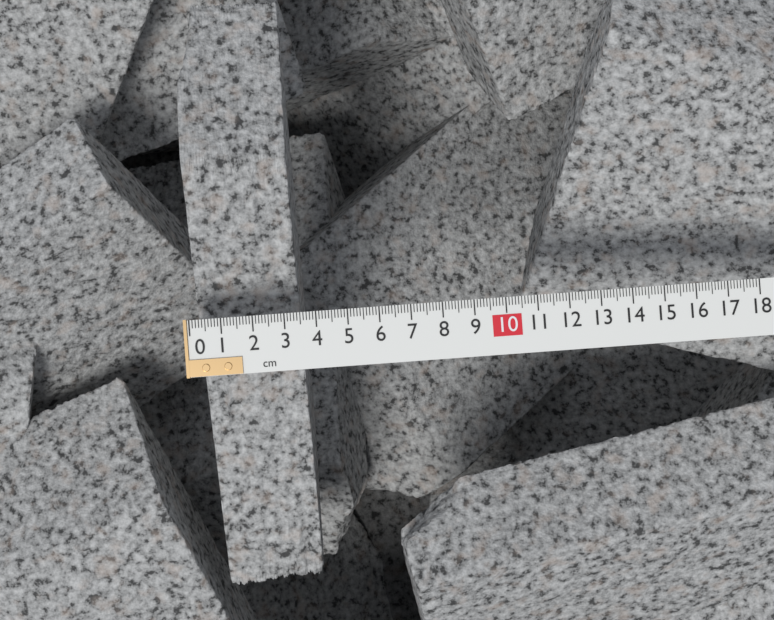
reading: 3.4 cm
